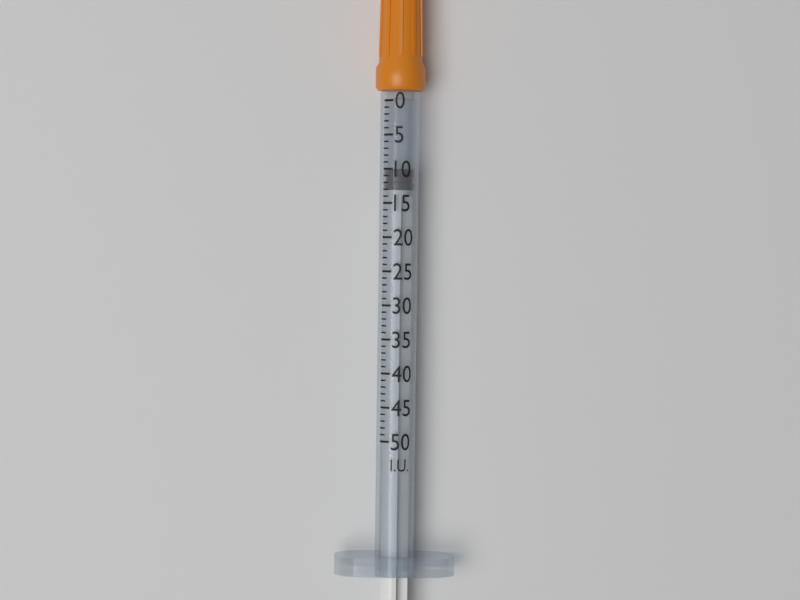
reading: 10 I.U.
